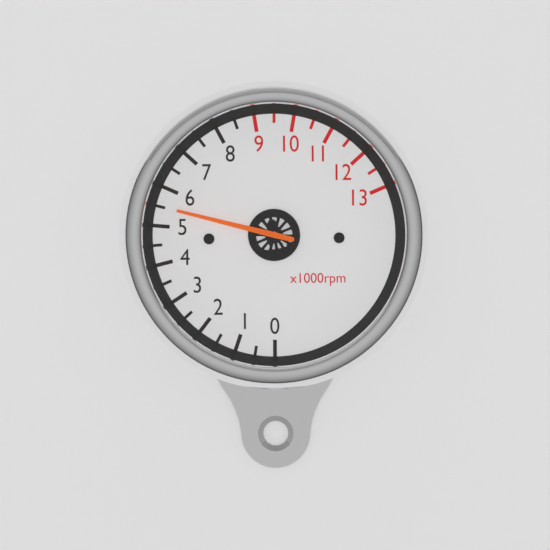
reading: 5.5 x1000rpm
